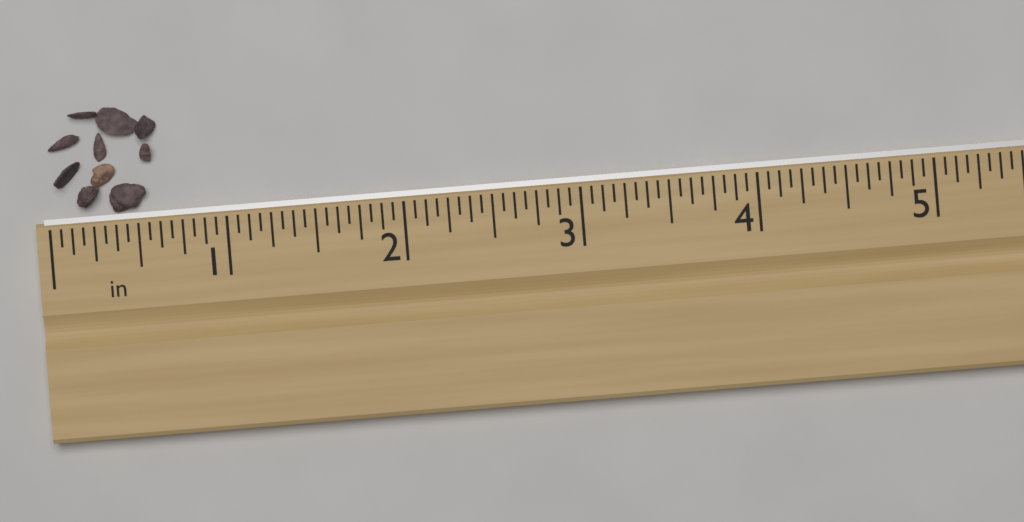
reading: 0.6250 in
